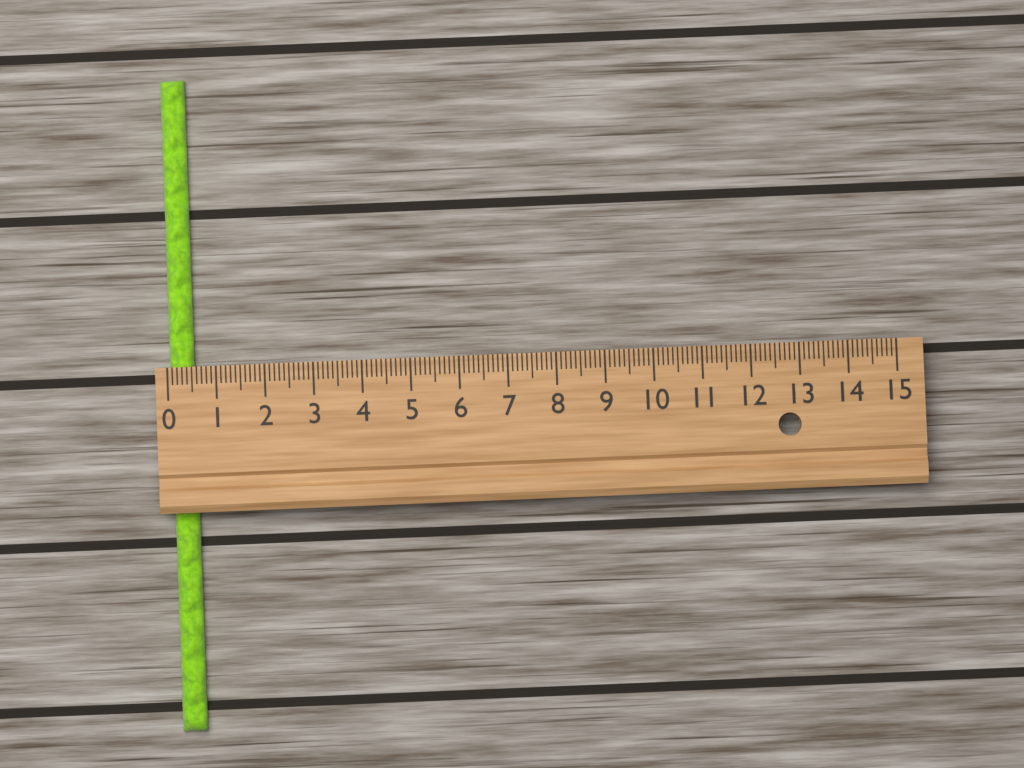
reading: 0.5 (no unit)
